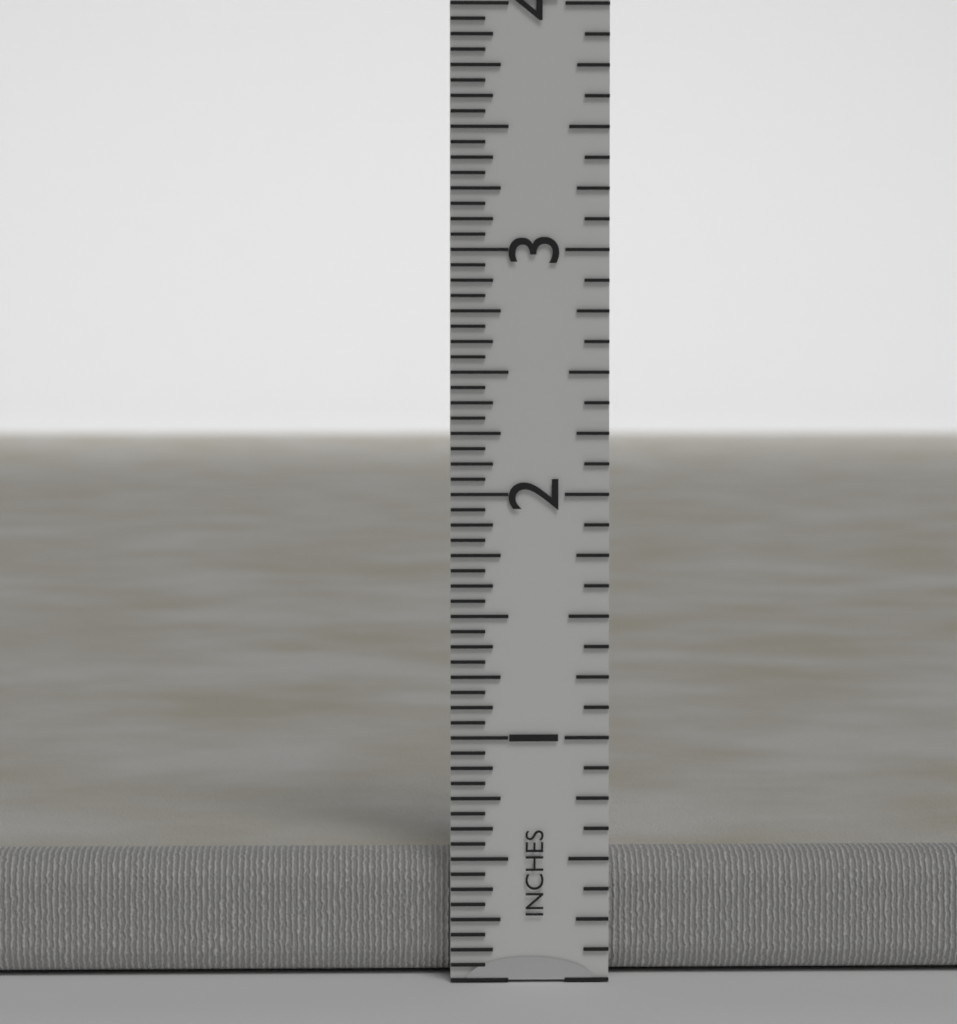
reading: 0.5000 in
